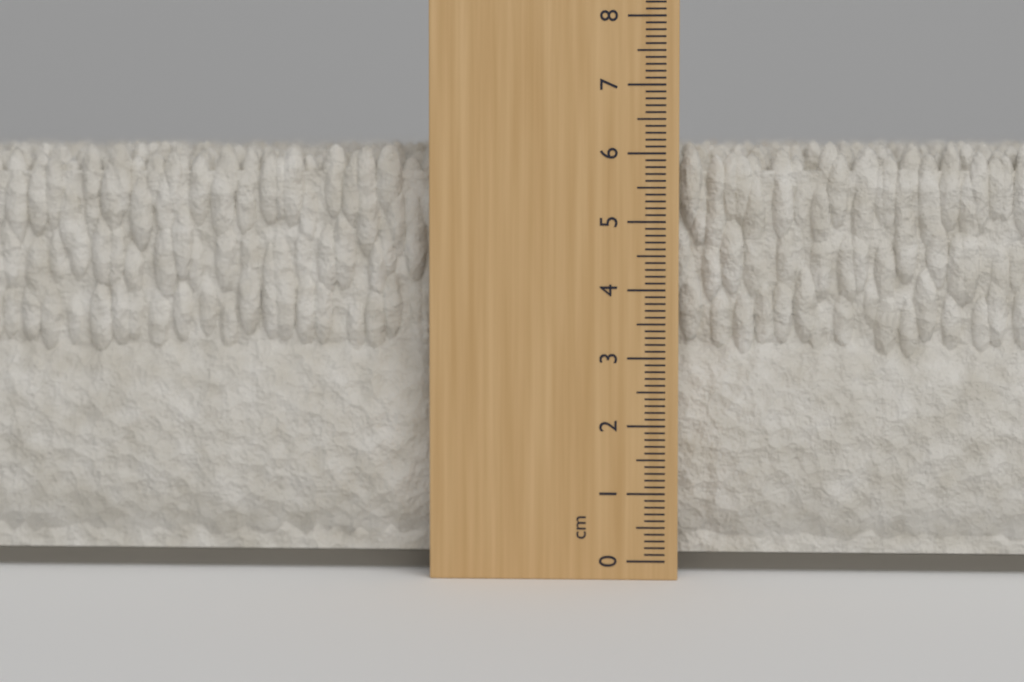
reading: 6.2 cm
